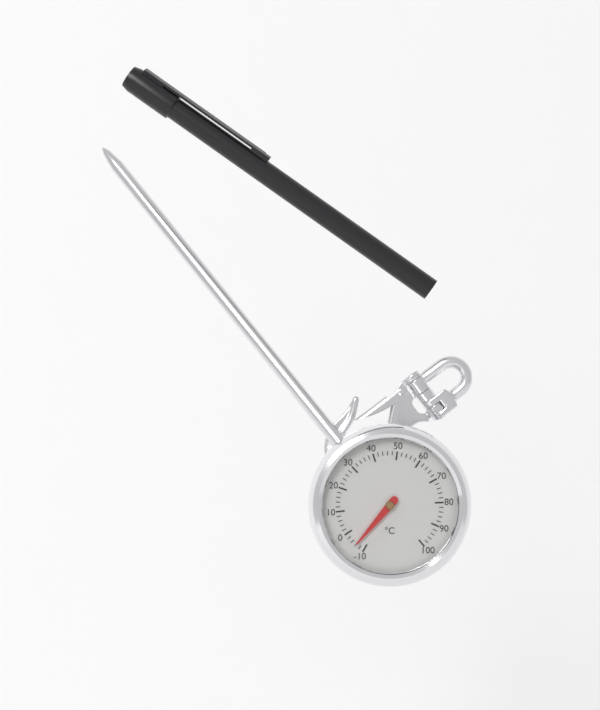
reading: -6 °C
